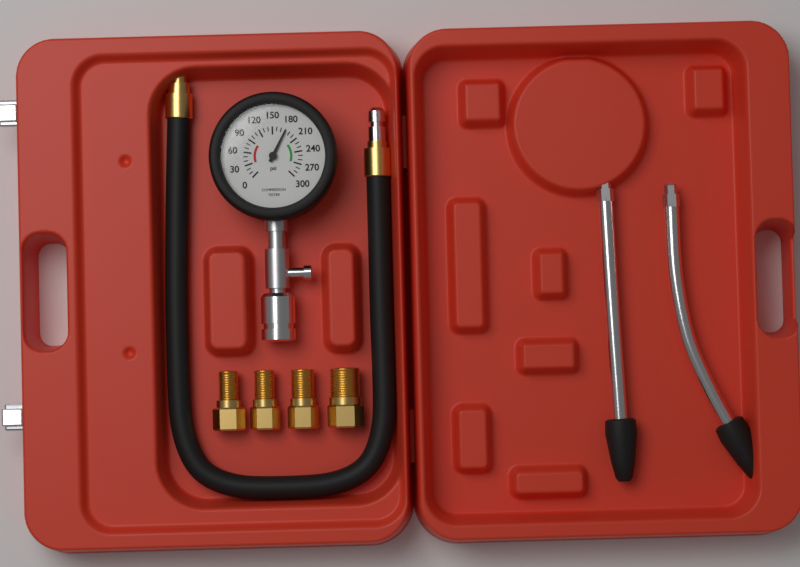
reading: 180 psi
